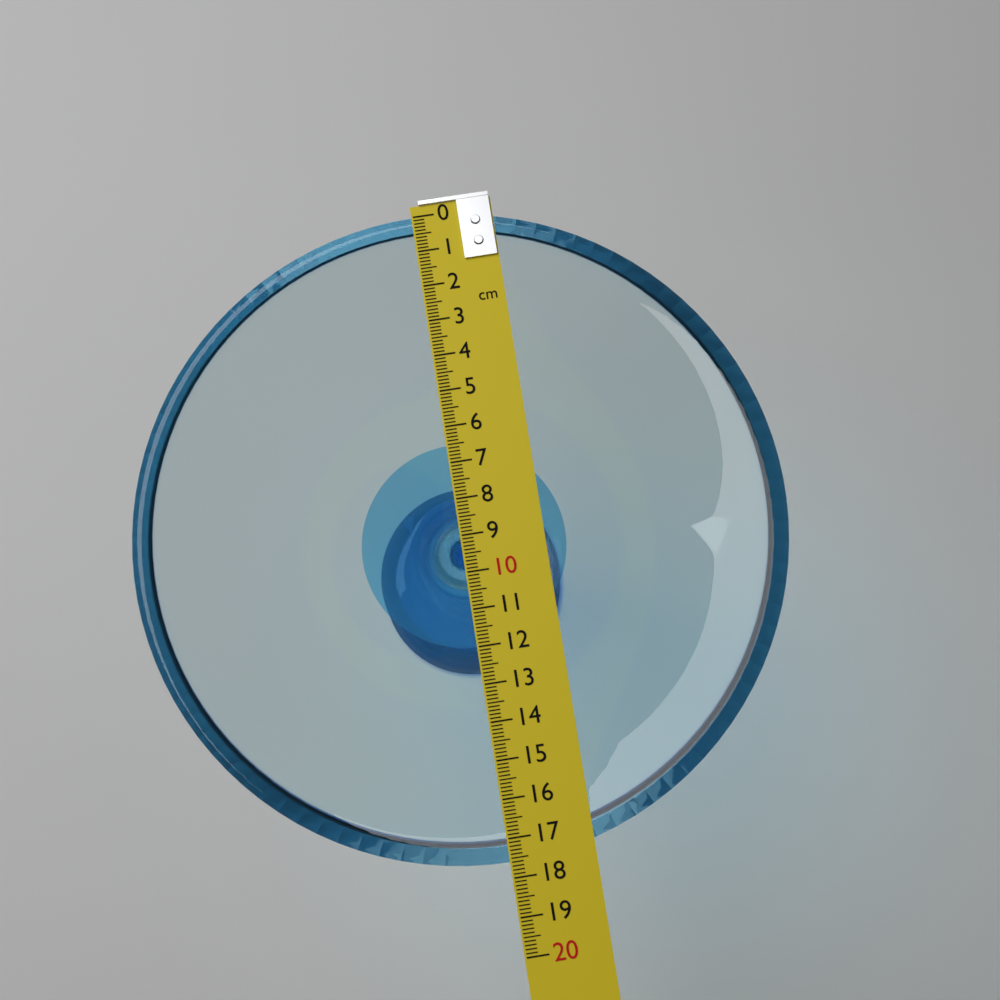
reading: 17.6 cm
